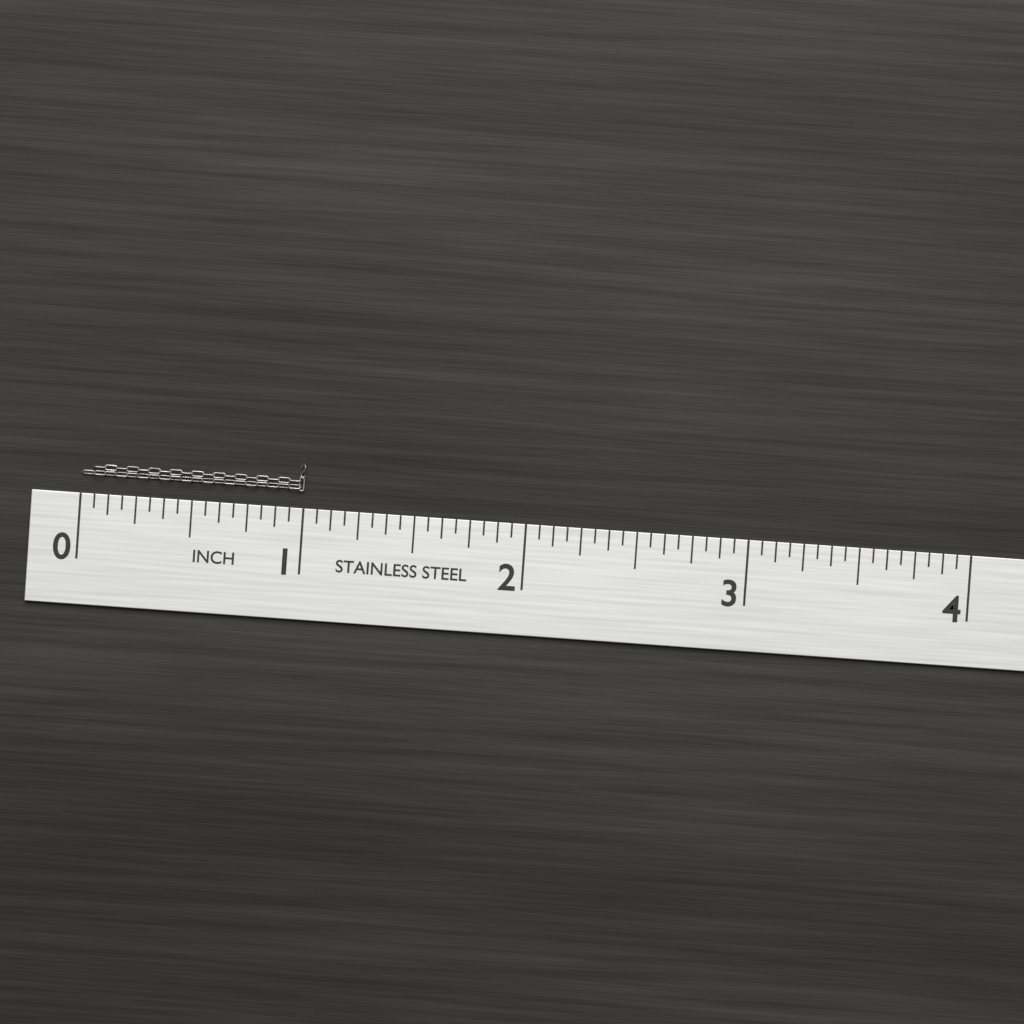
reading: 1.0000 in
